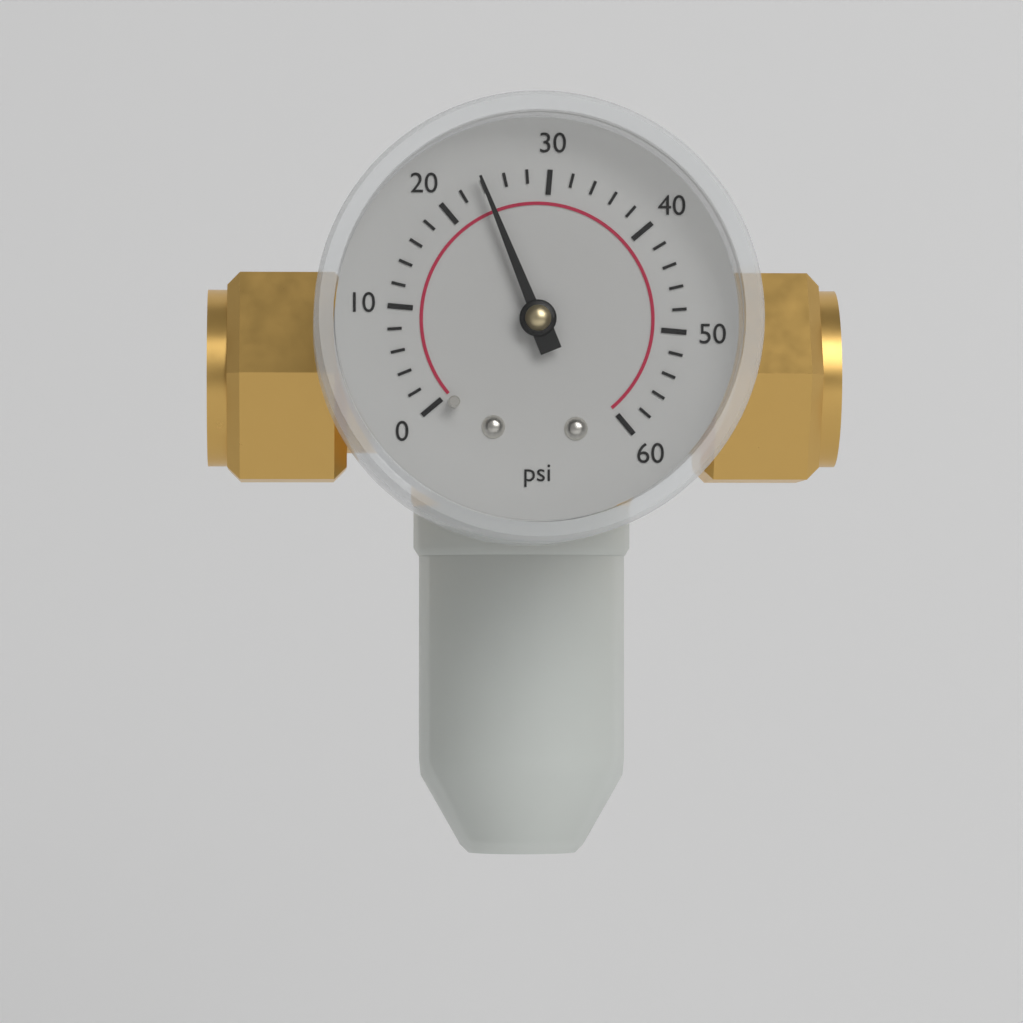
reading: 24 psi
